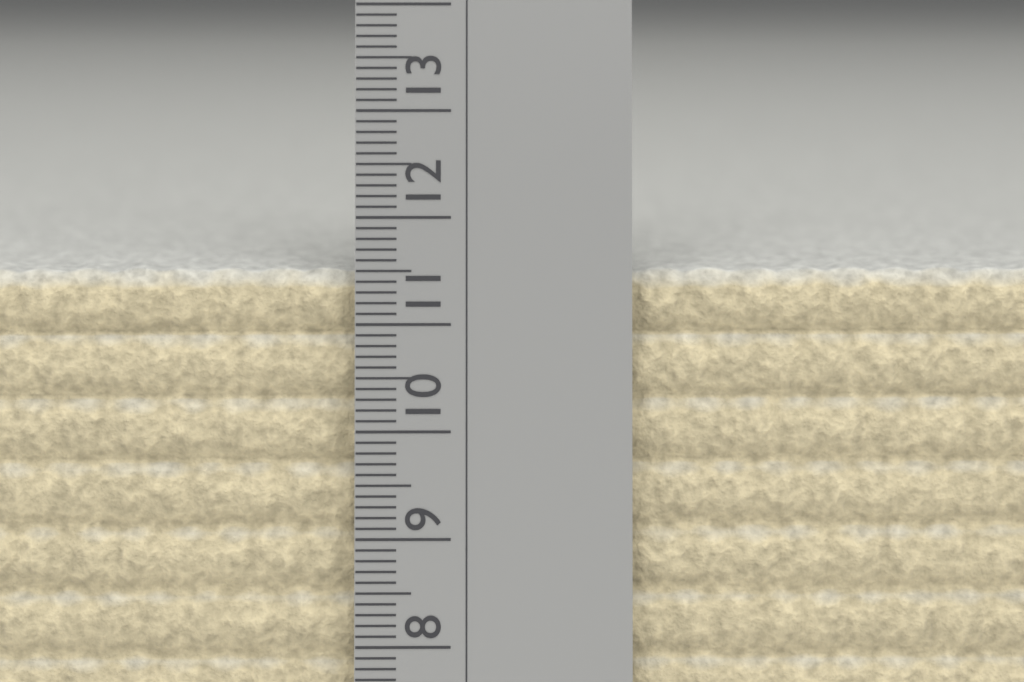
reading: 11.5 cm
